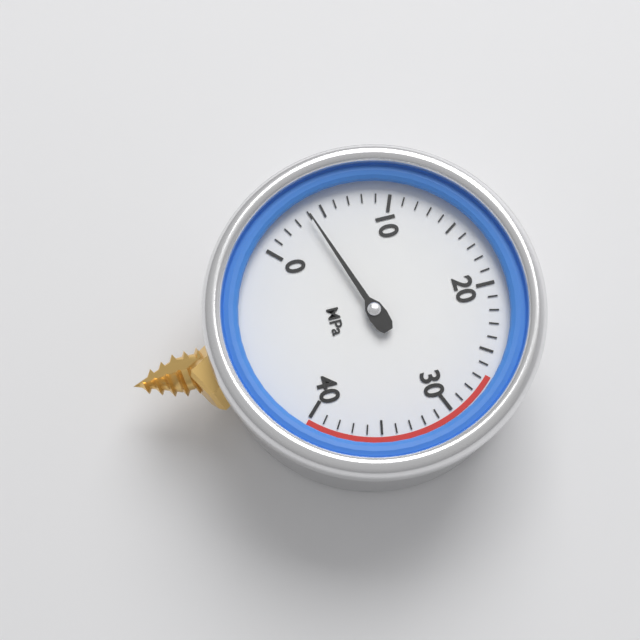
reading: 4 MPa
